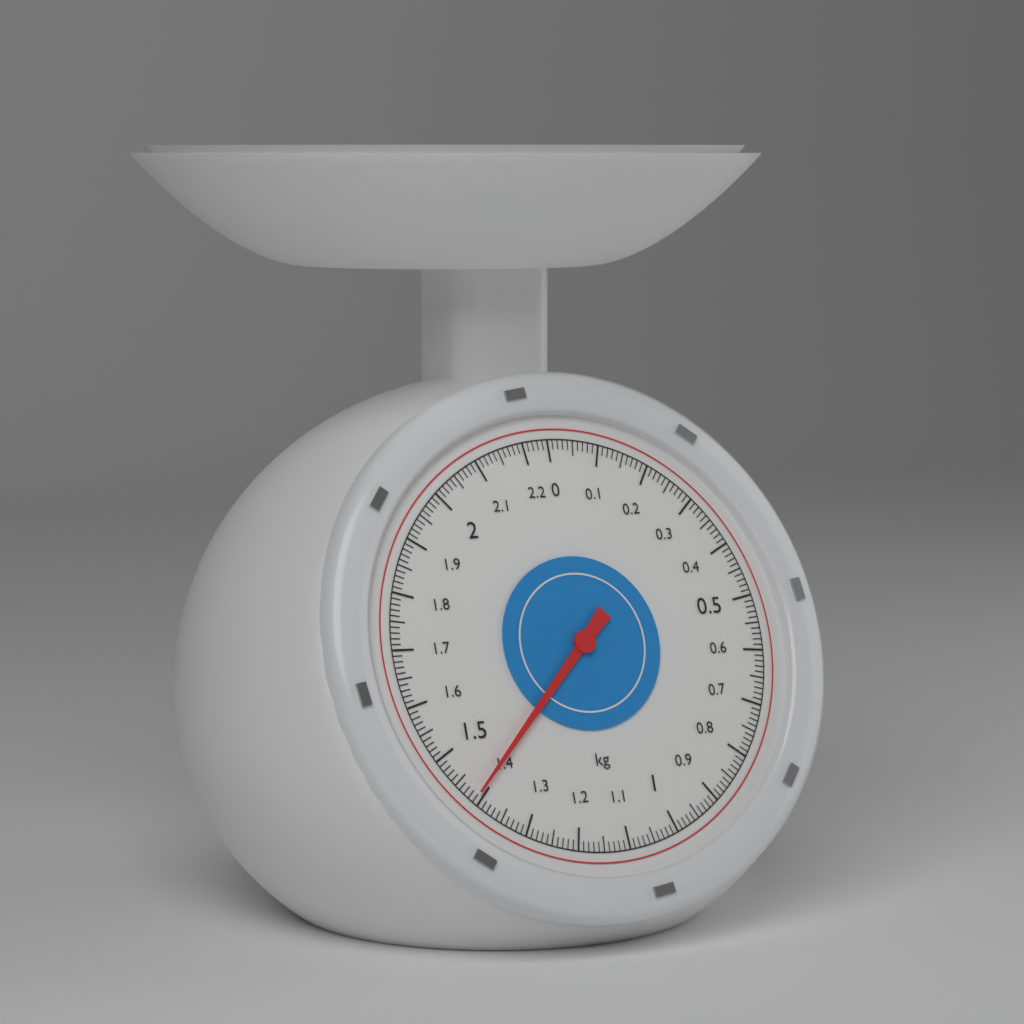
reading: 1.41 kg
